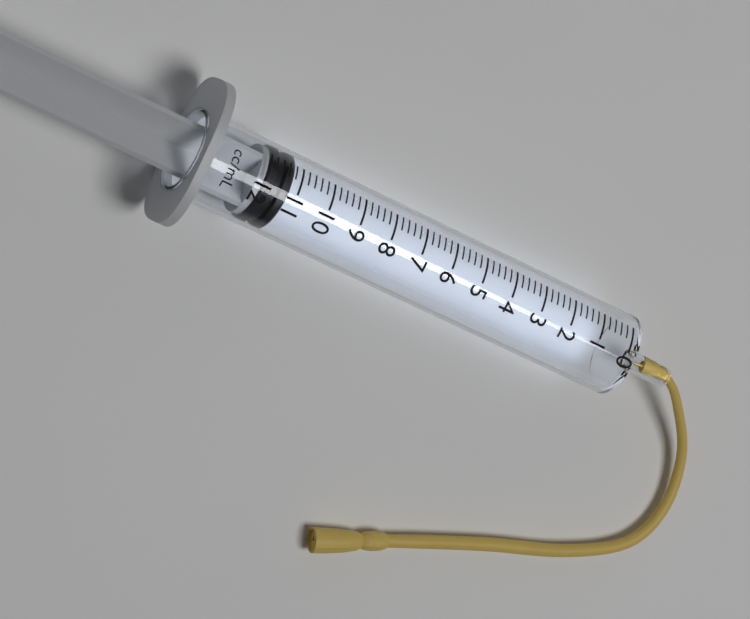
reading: 11.2 ml
